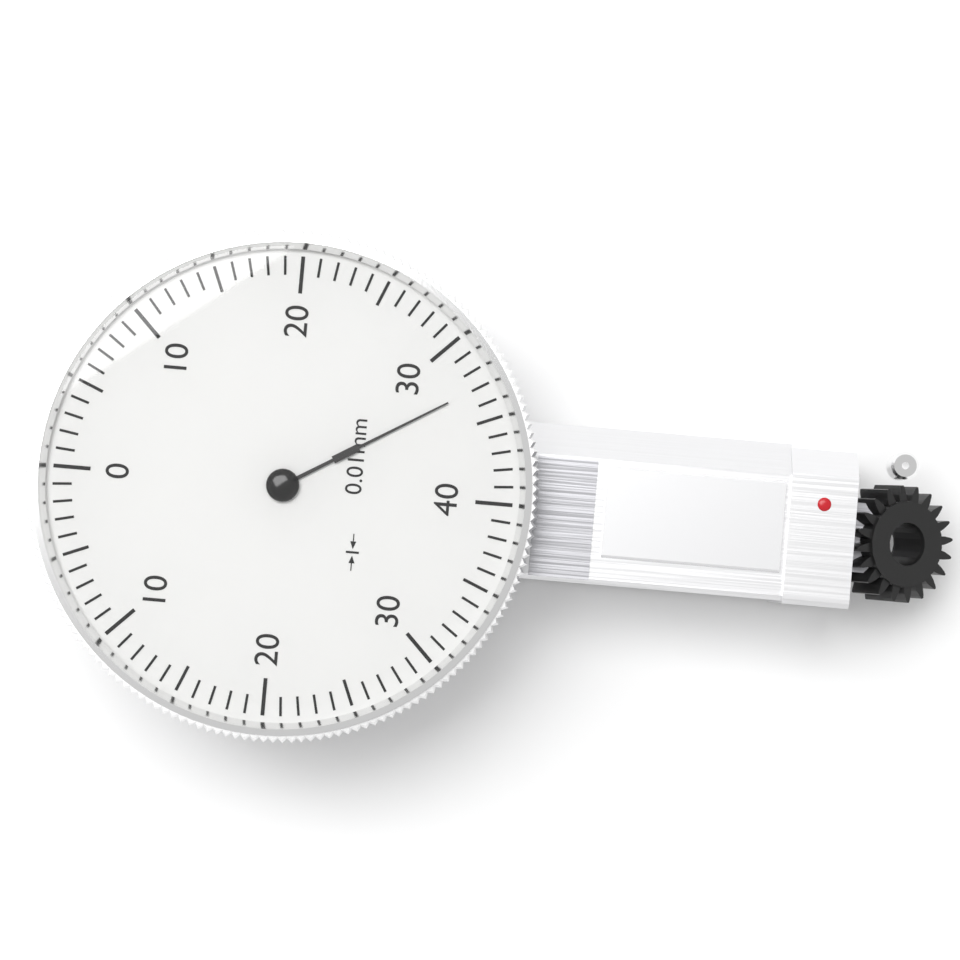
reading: 33 0.01mm
